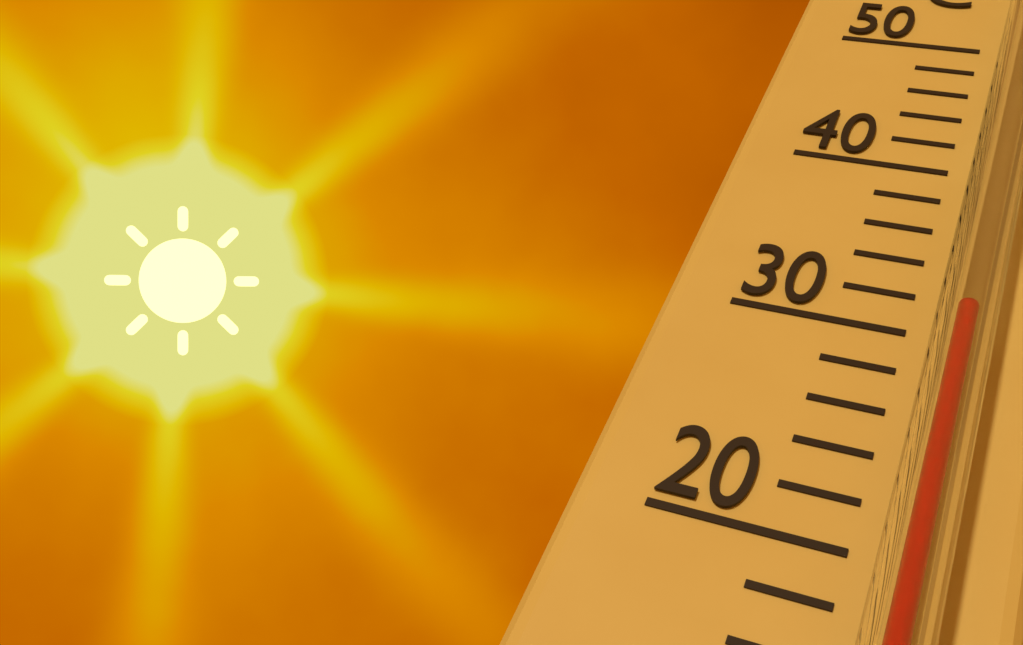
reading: 30 °C
